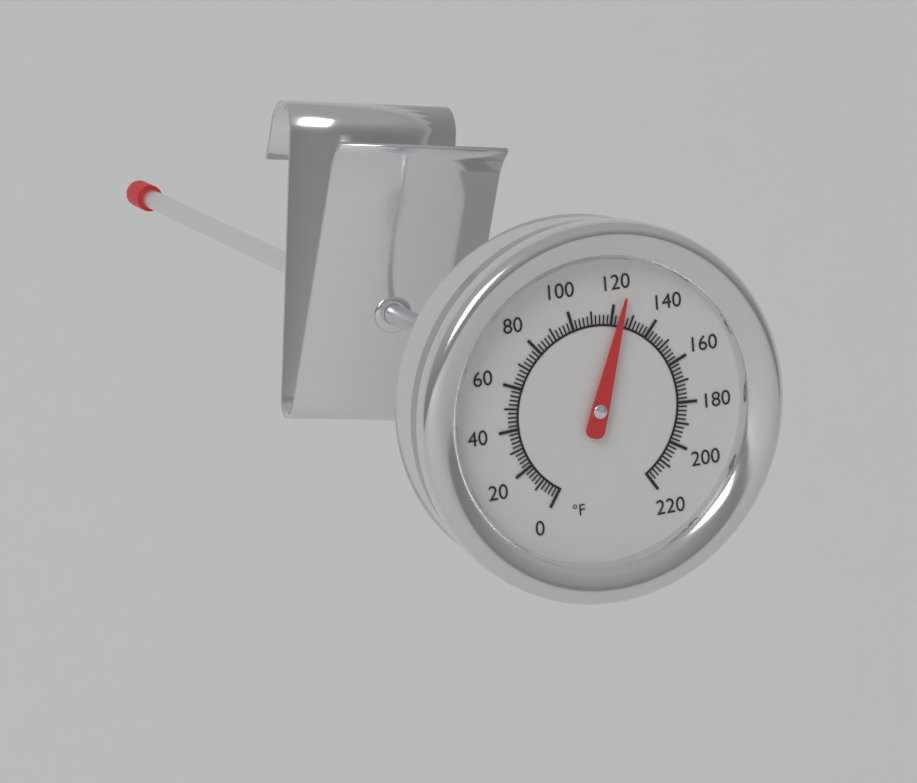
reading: 124 °F
